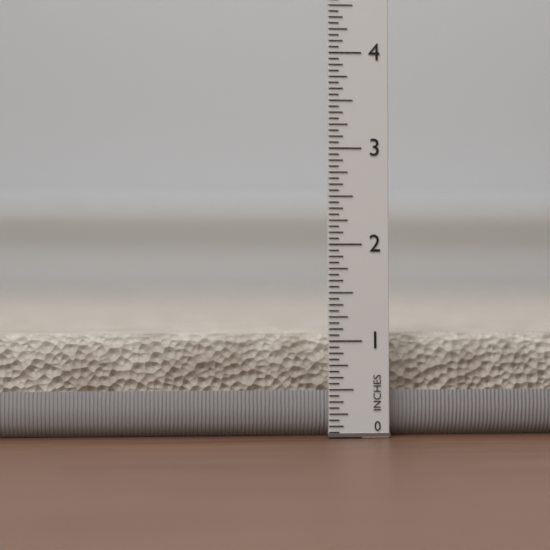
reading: 1.0625 in
